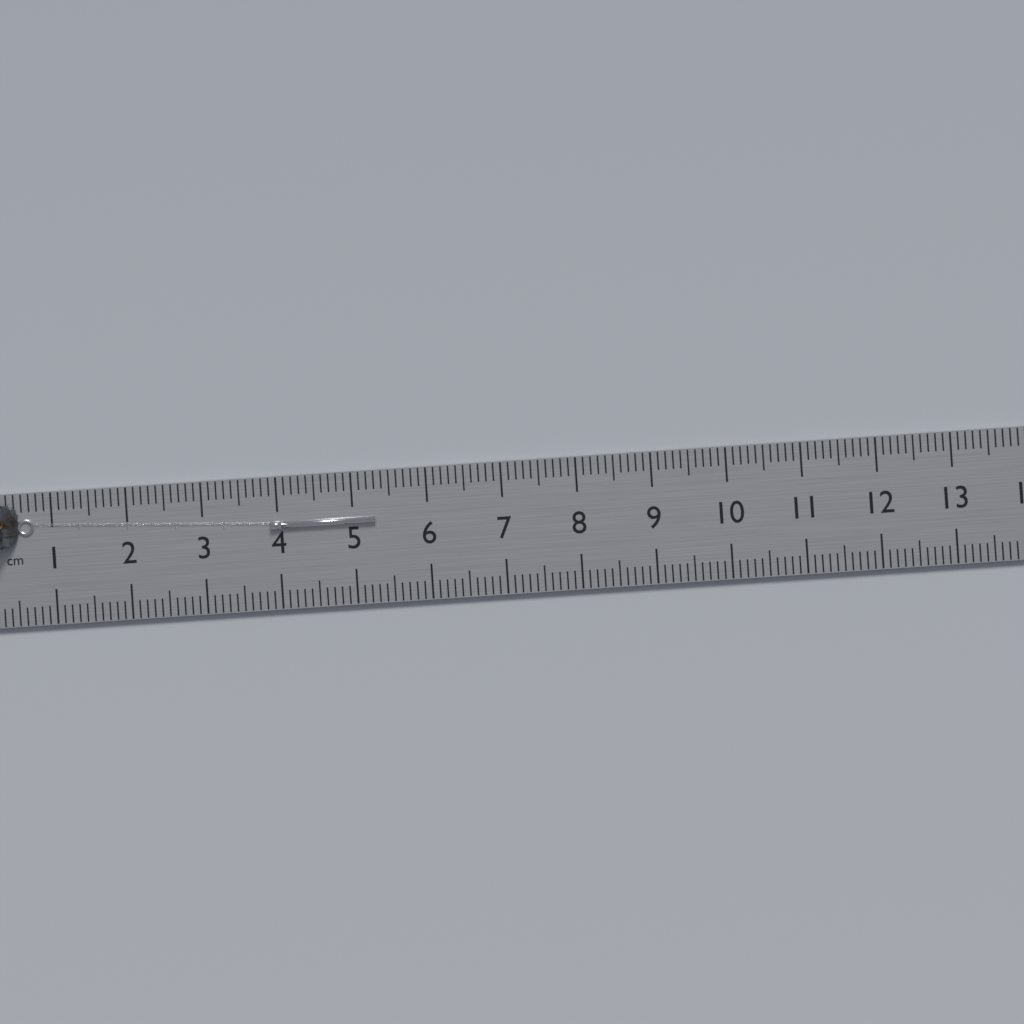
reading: 5.3 cm
